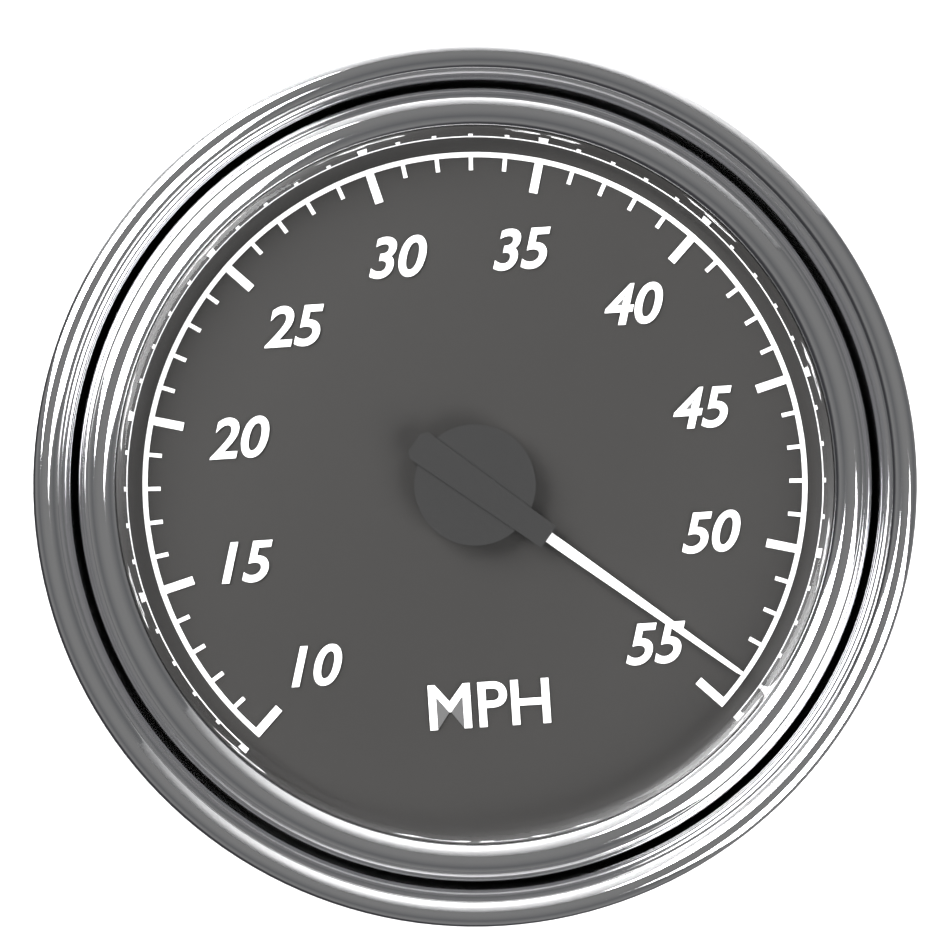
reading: 54 MPH
